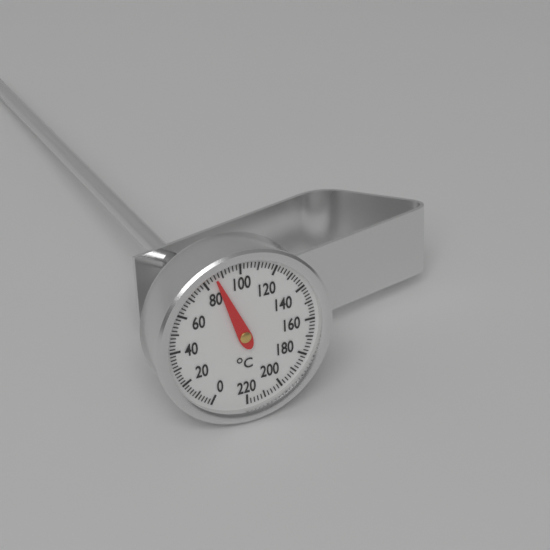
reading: 86 °C
